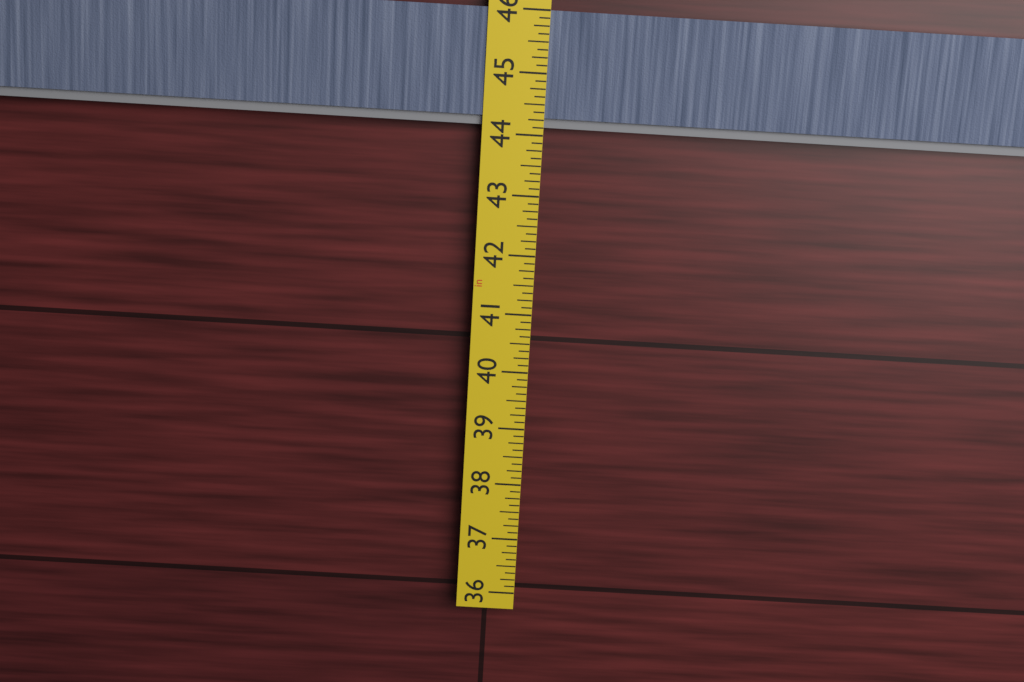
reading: 44.125 in
